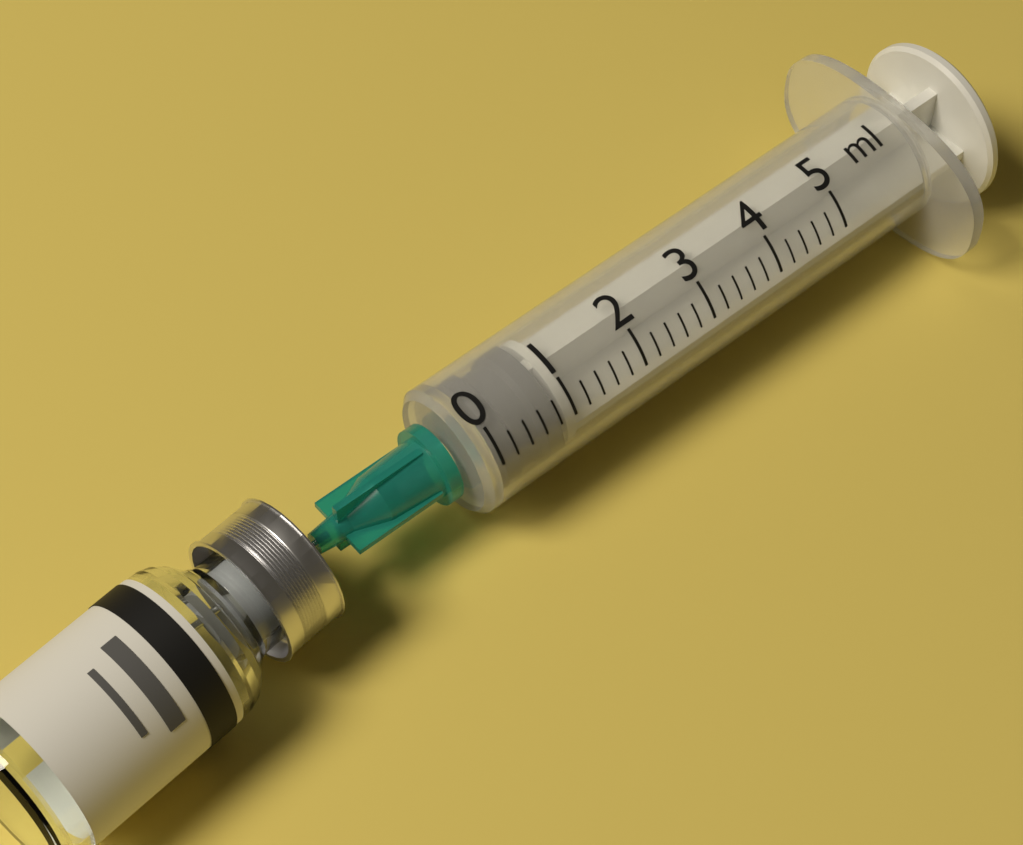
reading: 0.0 ml
